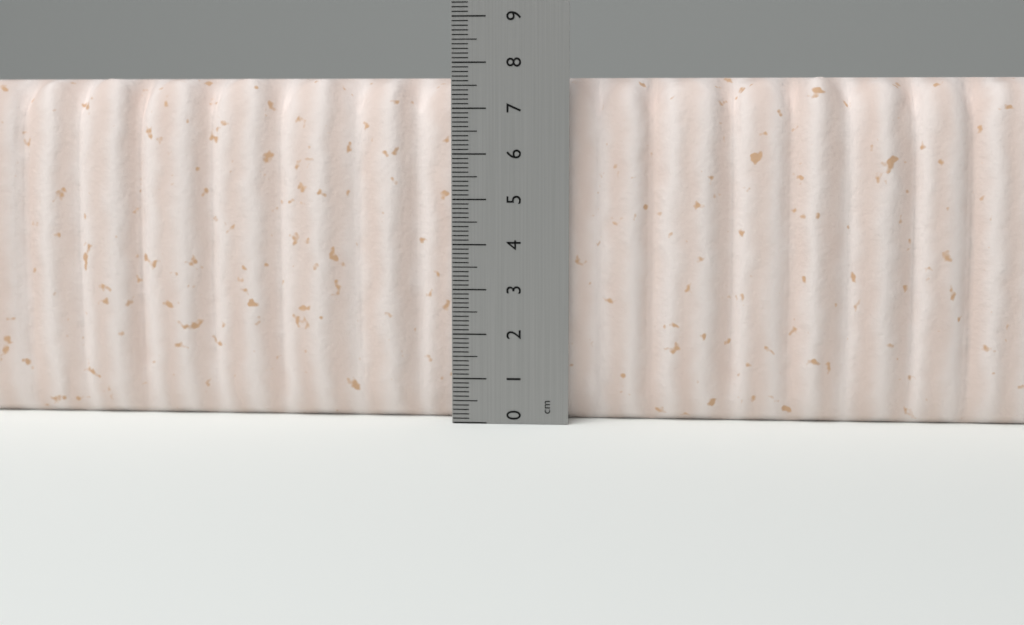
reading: 7.7 cm
